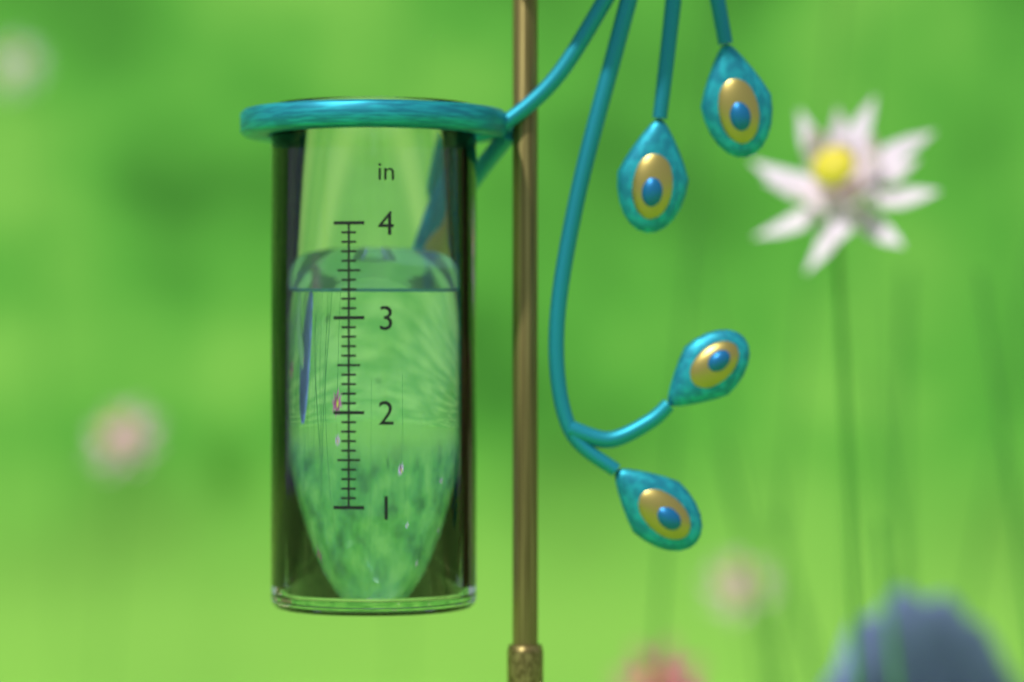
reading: 3.3 in
